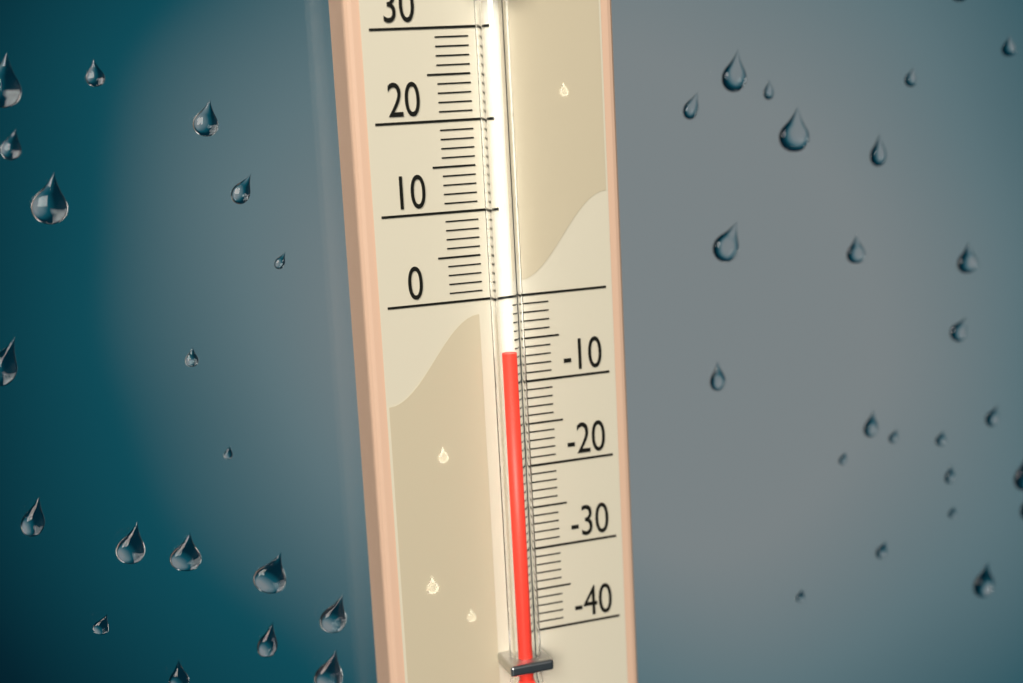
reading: -6 (no unit)
